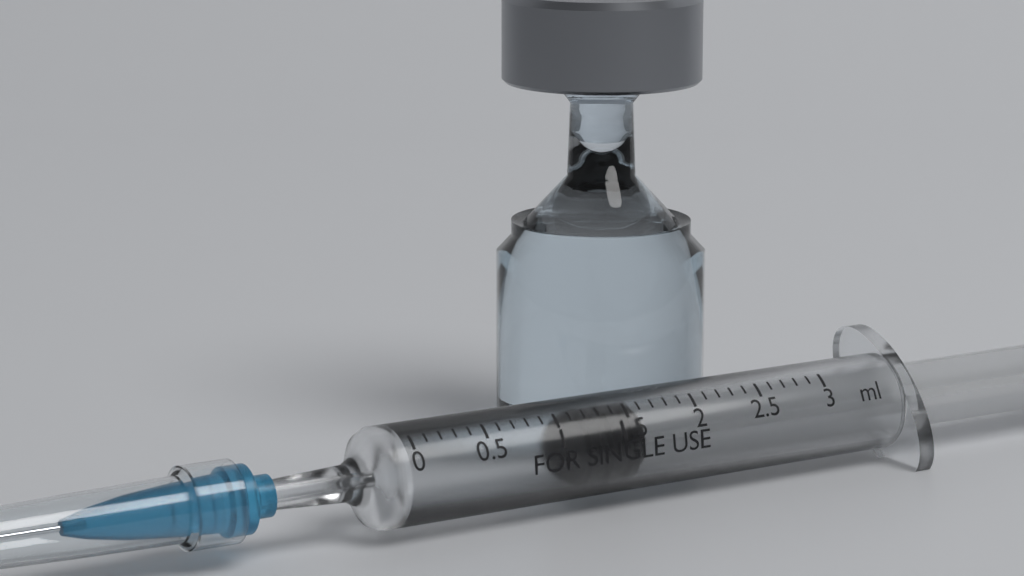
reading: 1.2 ml
